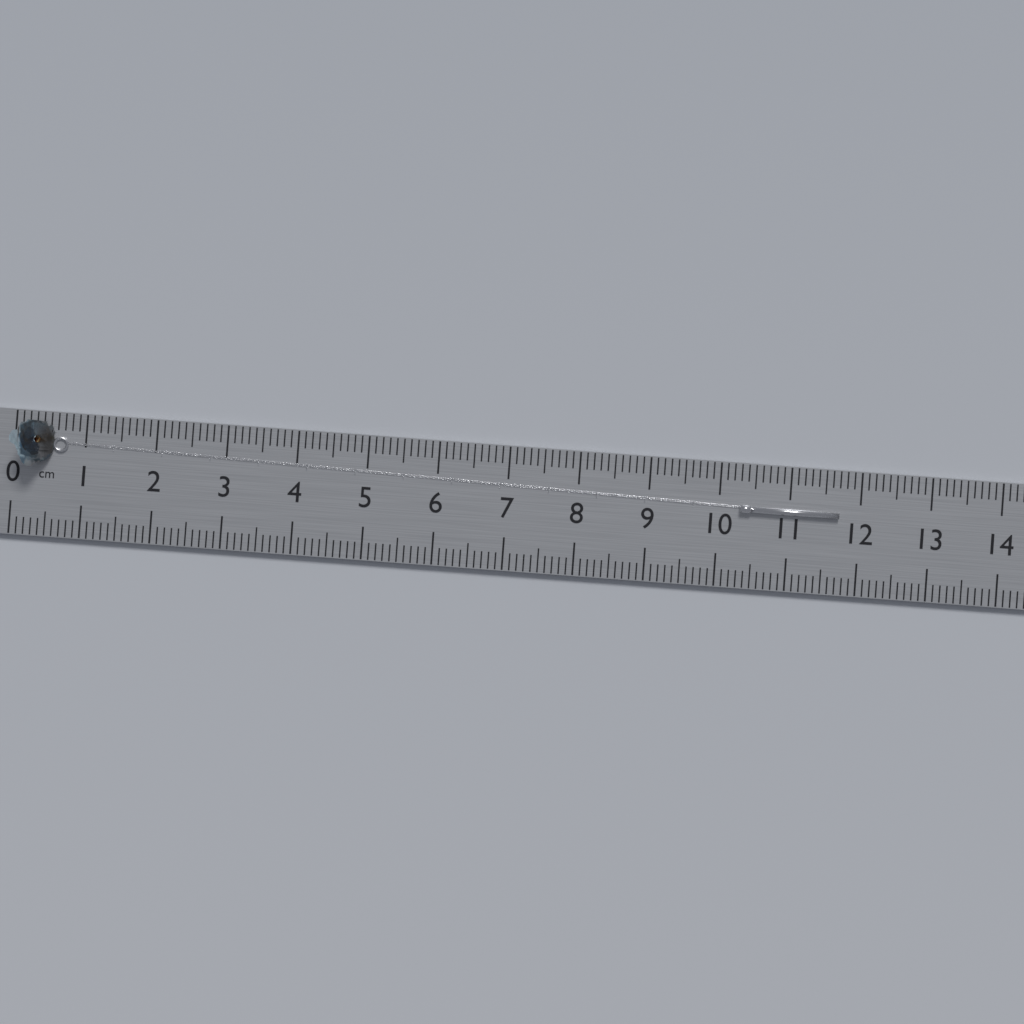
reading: 11.7 cm
